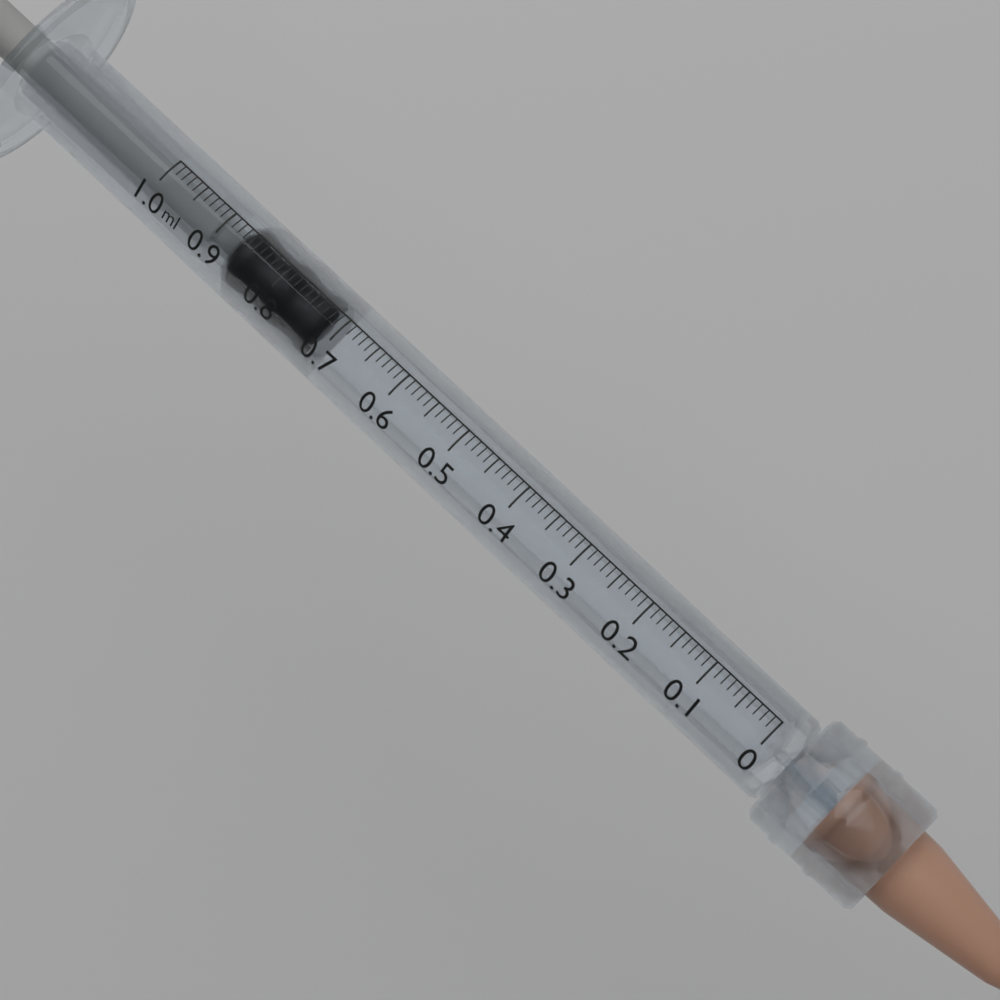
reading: 0.72 ml
